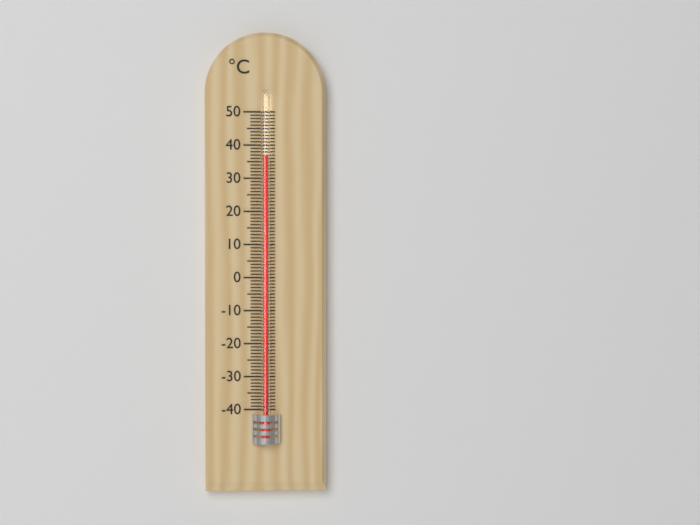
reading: 37 °C
